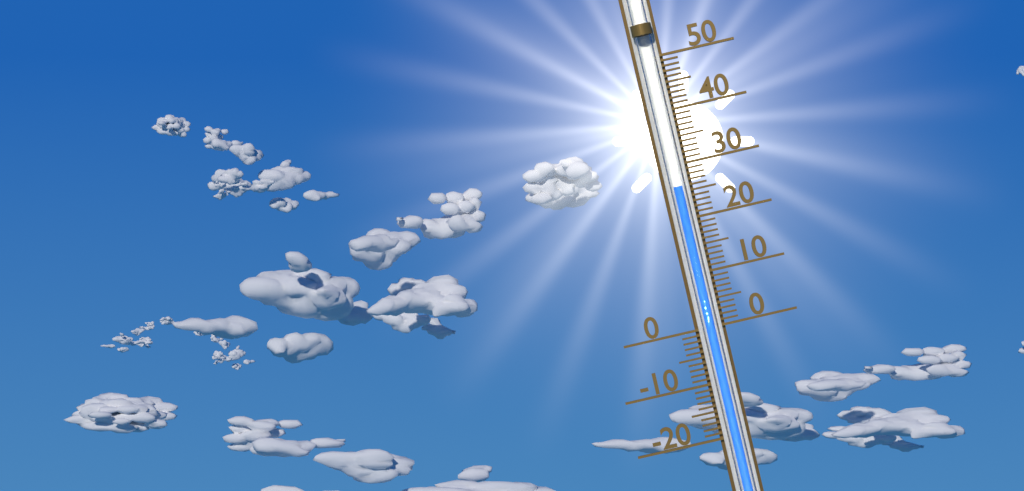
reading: 26 (no unit)
